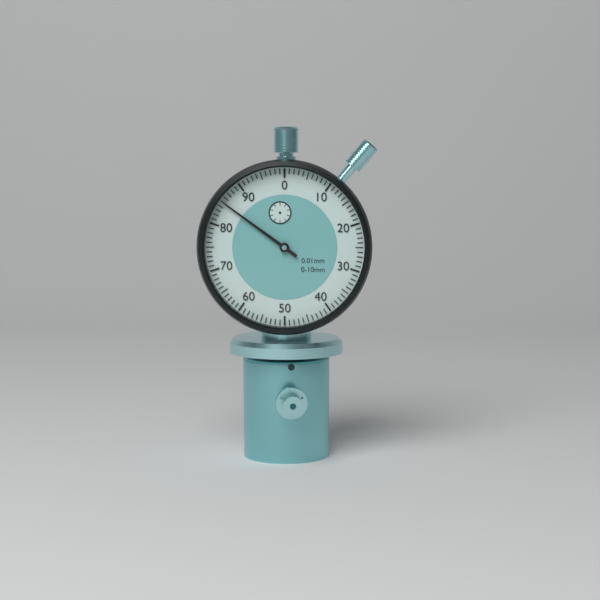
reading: 0.85 mm
